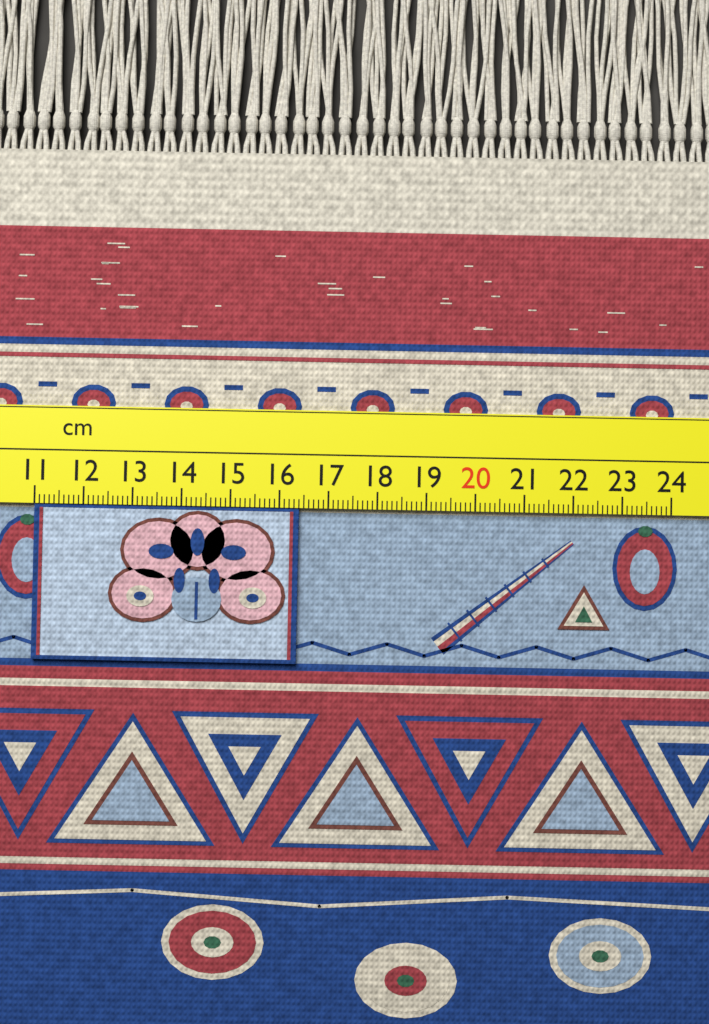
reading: 16.4 cm
